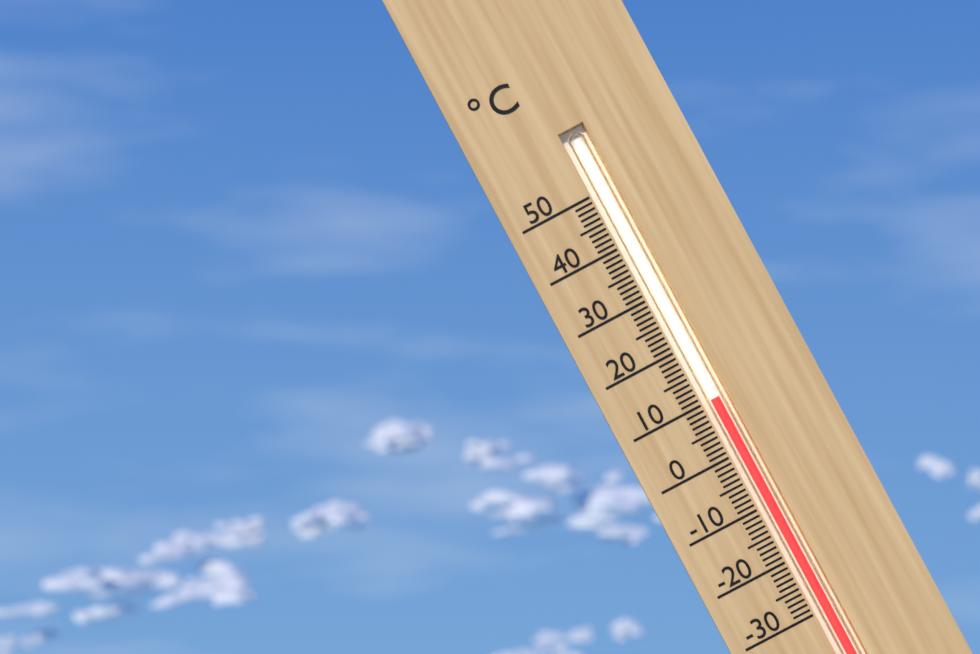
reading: 10 °C
